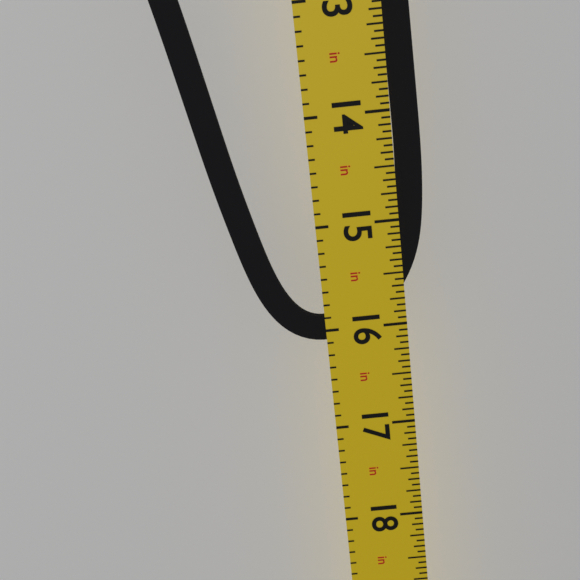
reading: 16.1250 in
